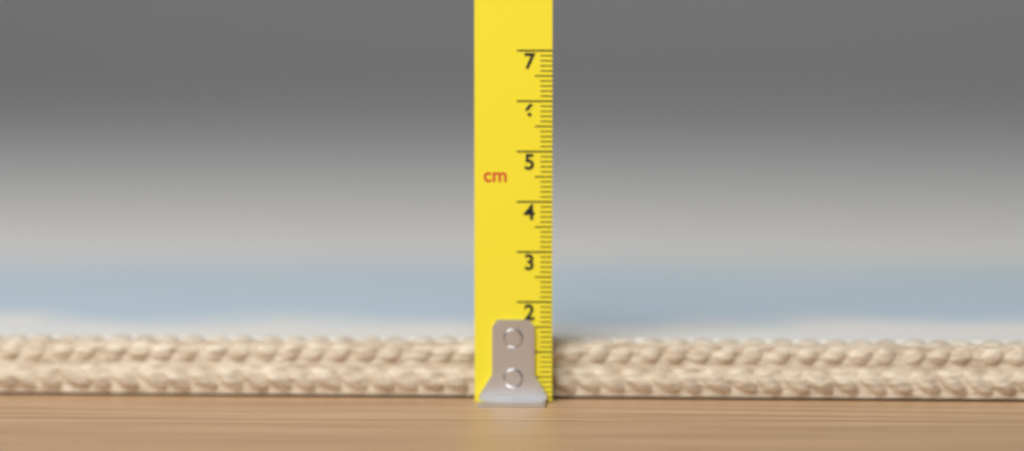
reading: 1.2 cm
